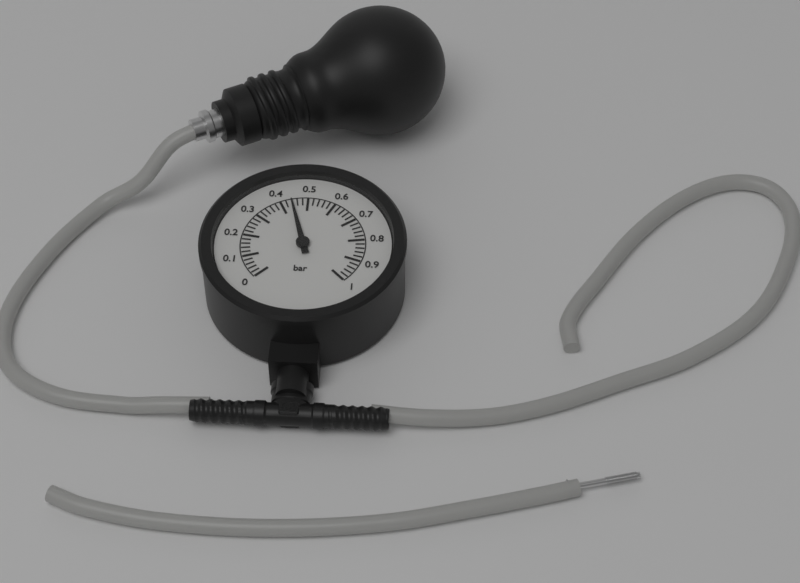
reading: 0.44 bar
